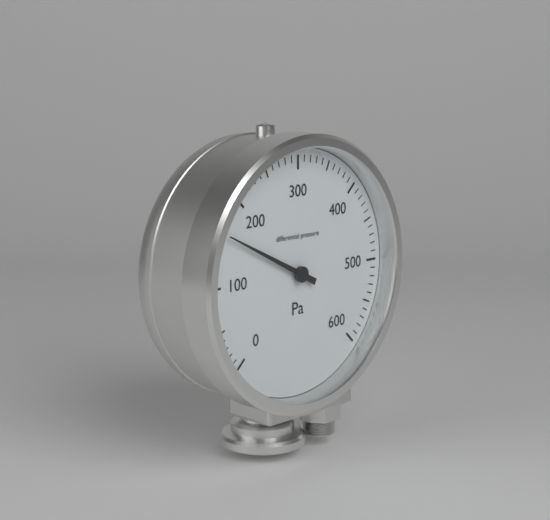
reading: 160 Pa
